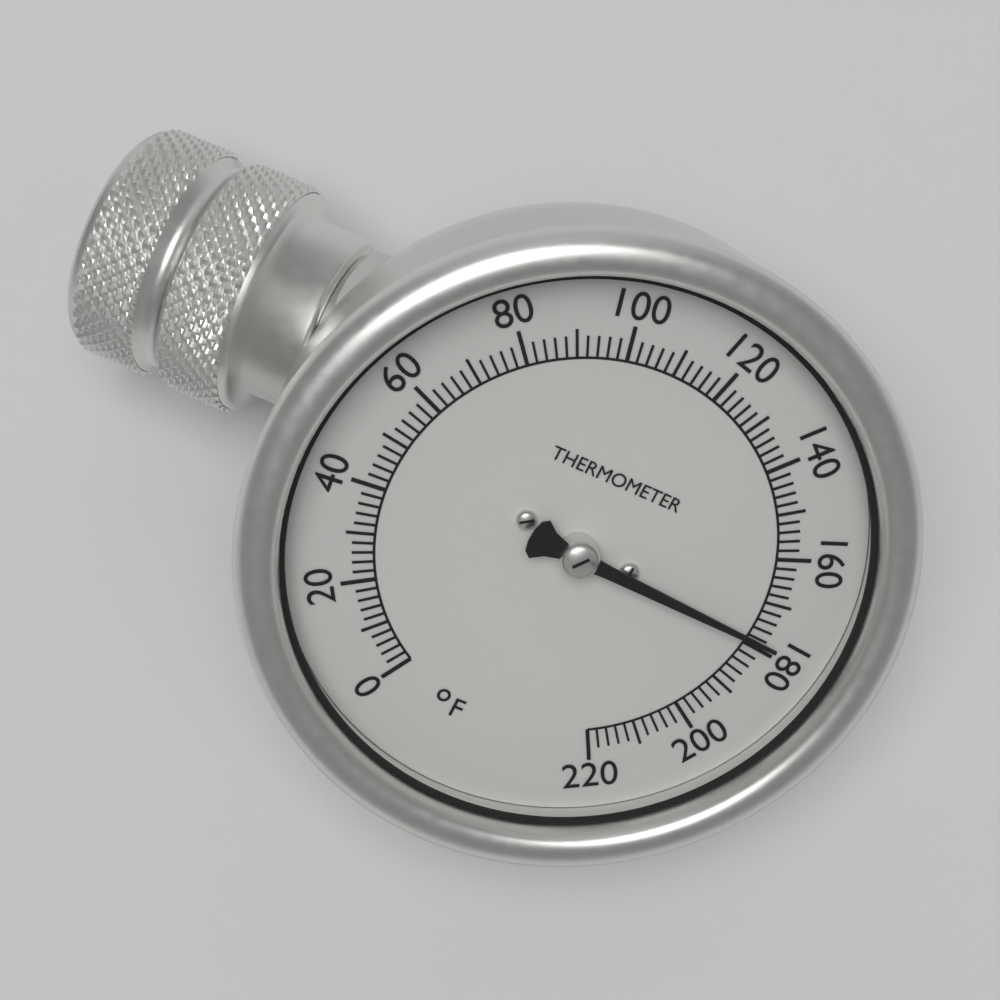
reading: 178 °F
